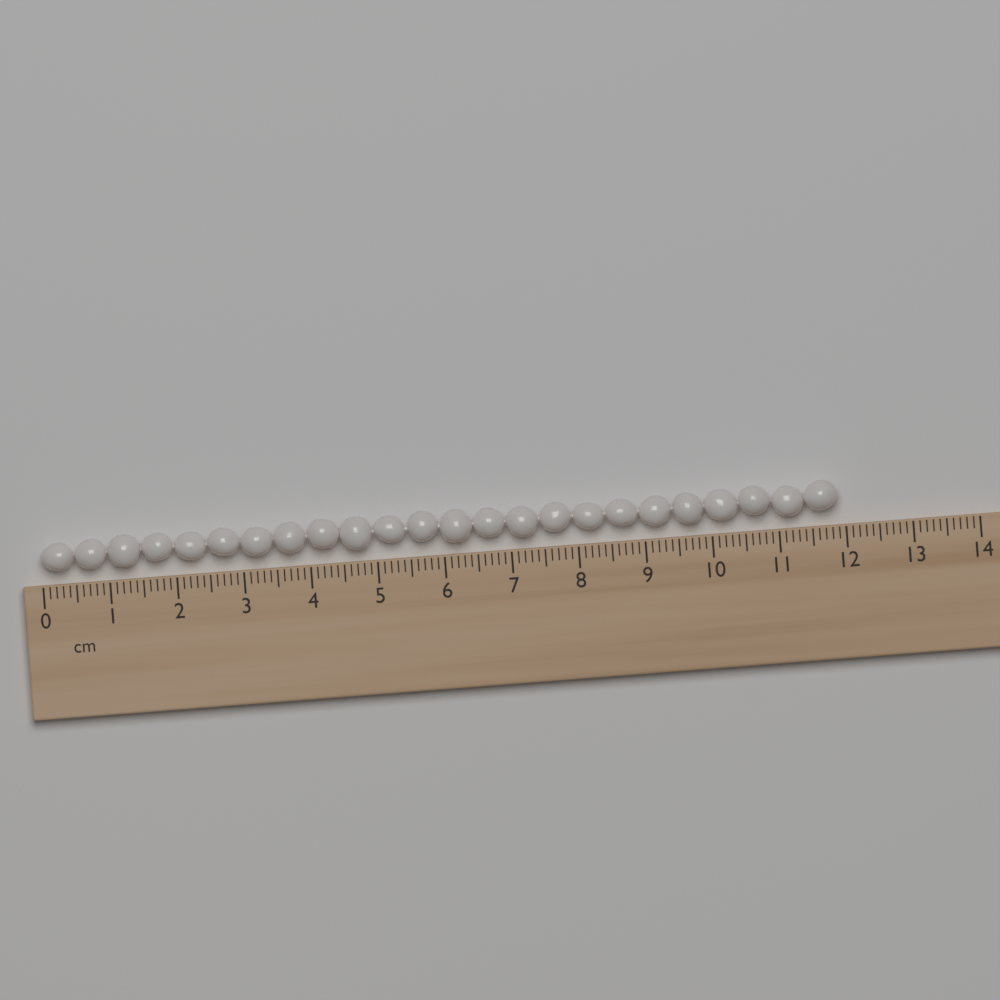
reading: 11.9 cm
